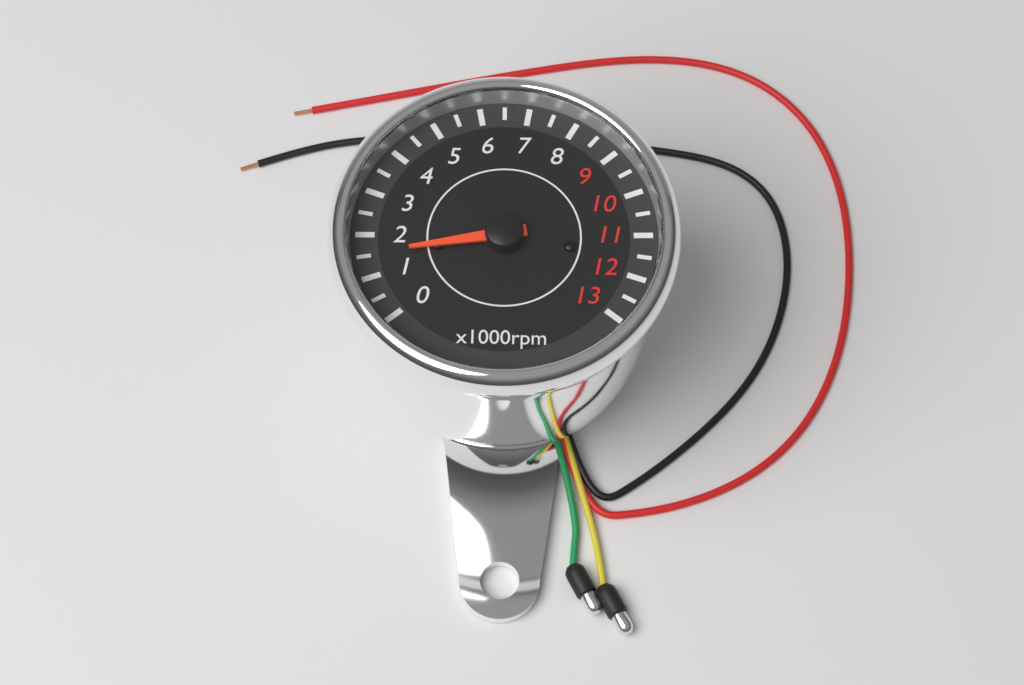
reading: 1500 rpm
